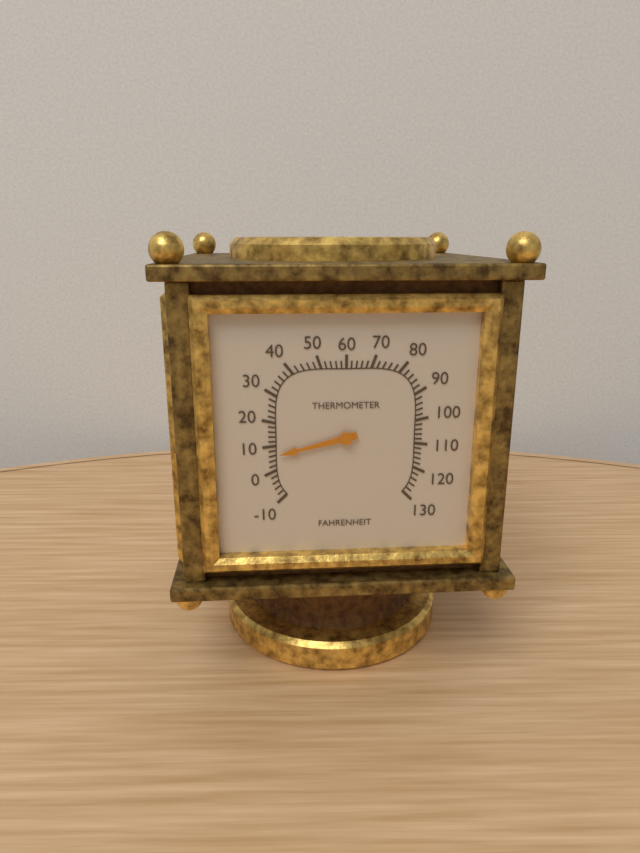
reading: 6 °F
